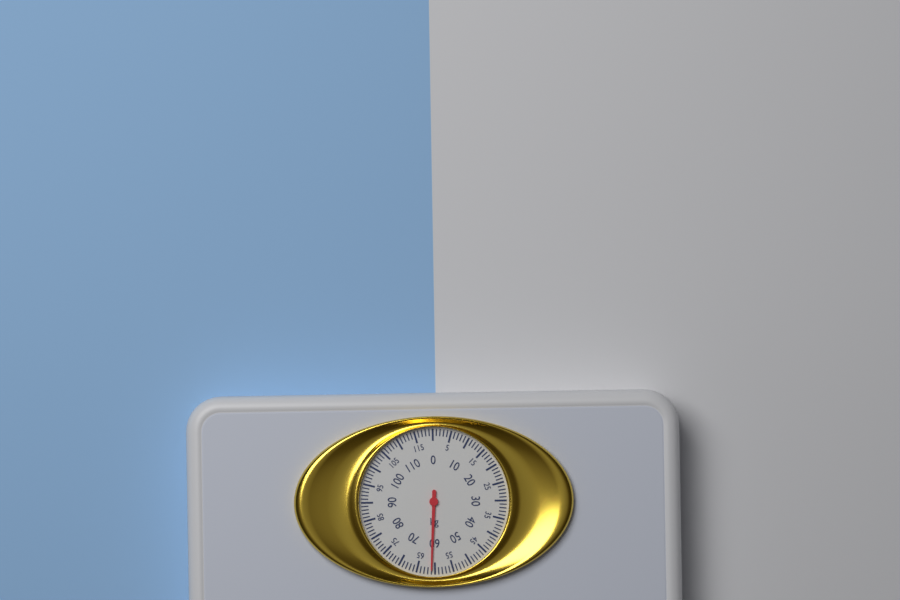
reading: 61 kg
